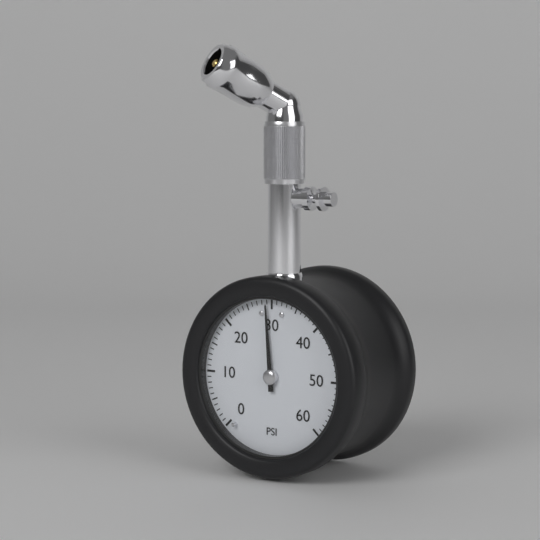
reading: 29 psi
